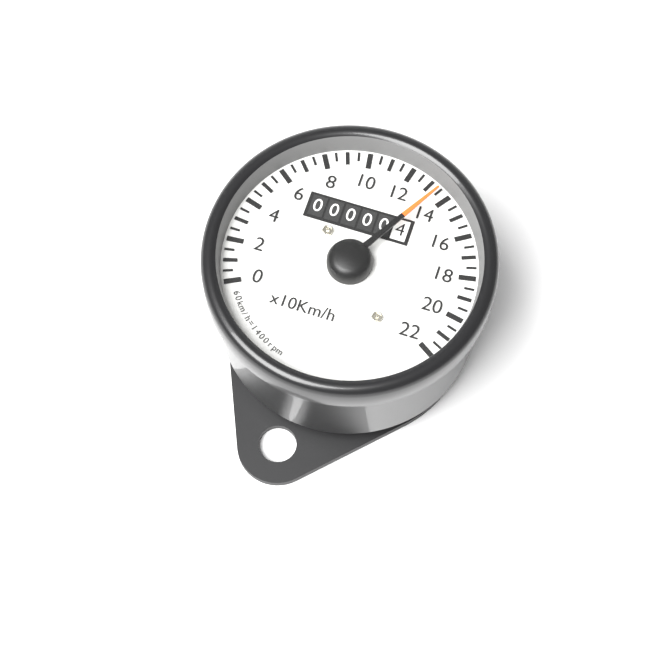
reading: 13.5 x10 km/h
